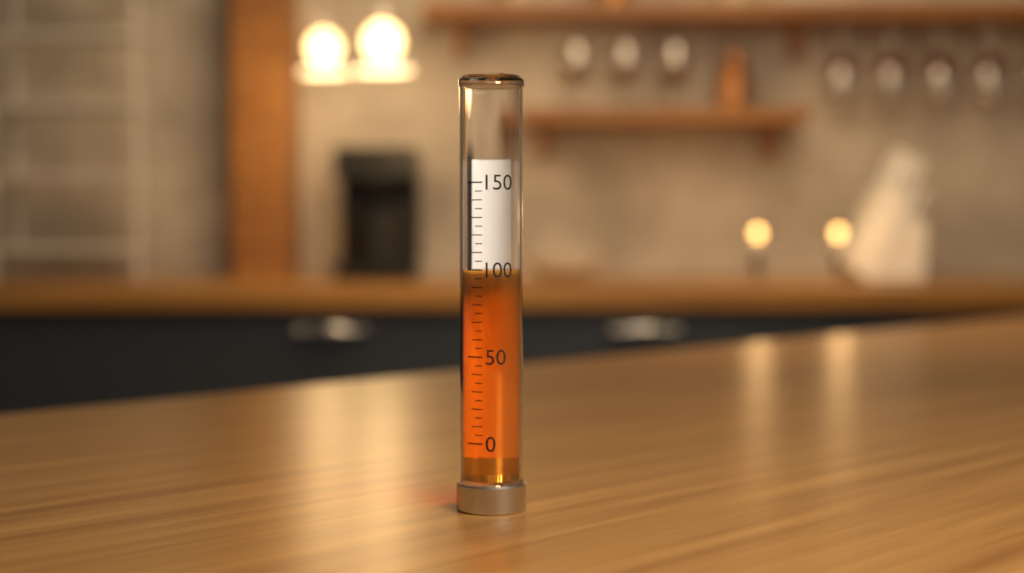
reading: 100 (no unit)
